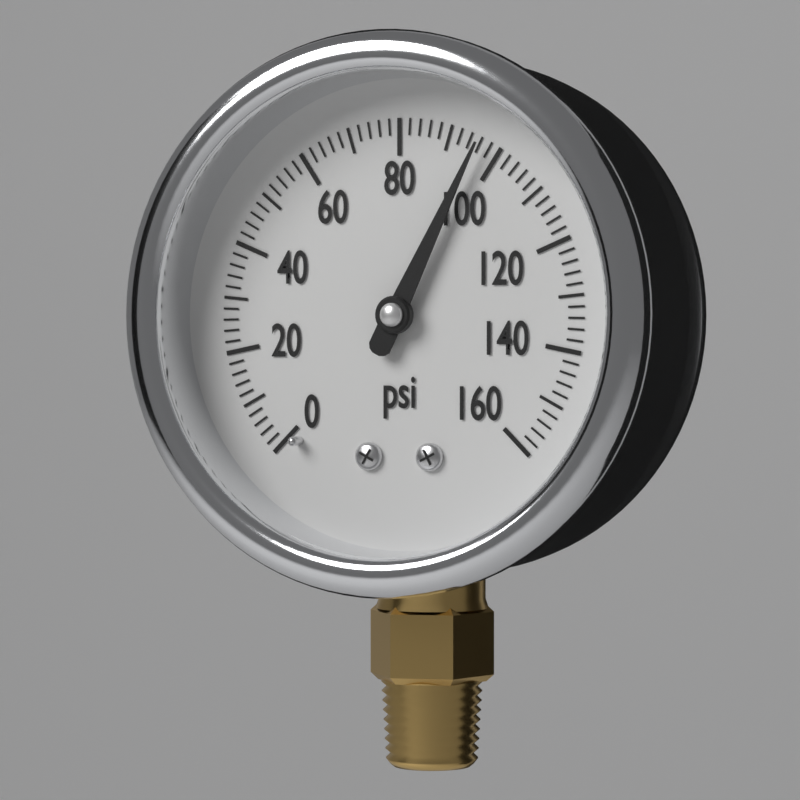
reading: 96 psi
